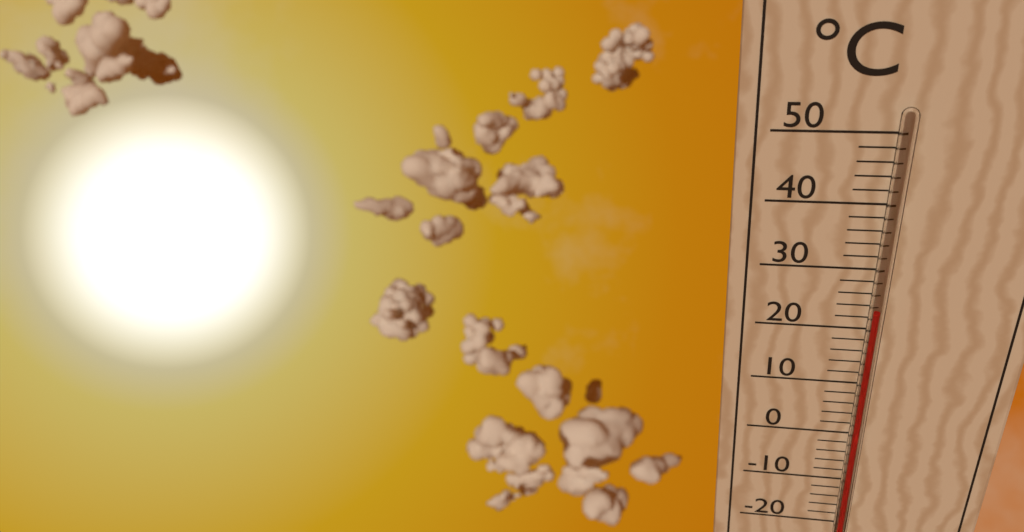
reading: 24 °C
